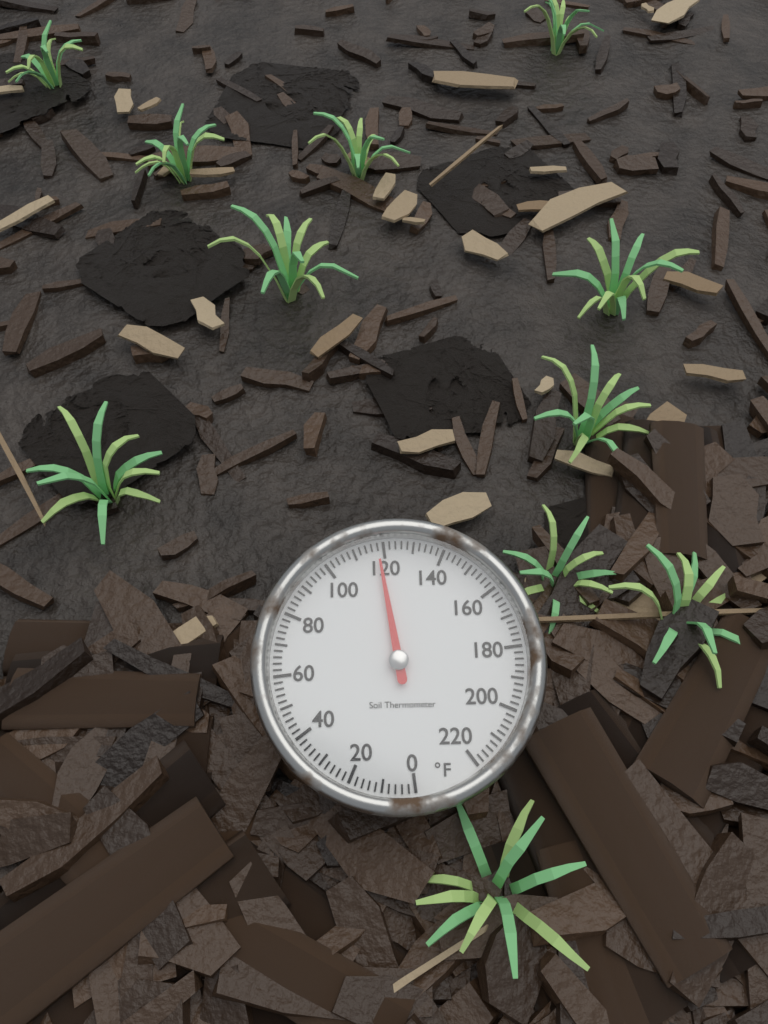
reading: 118 °F
